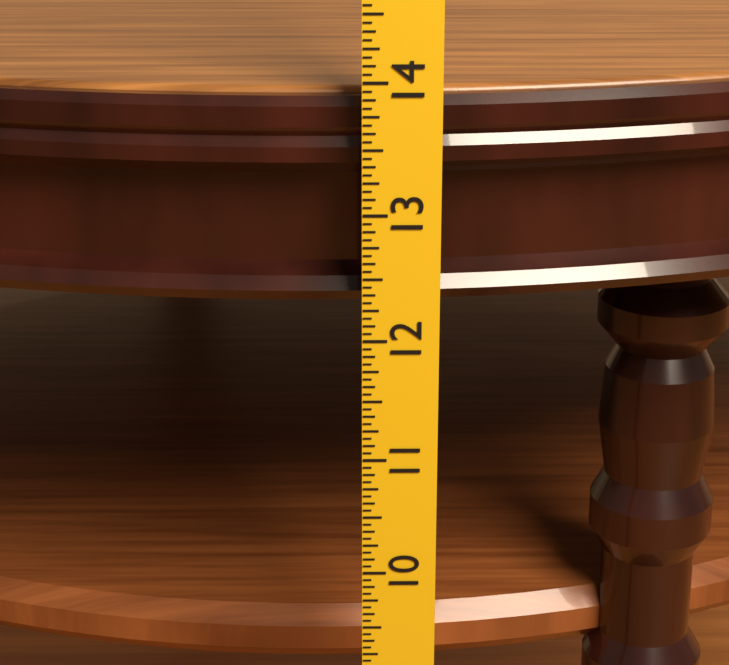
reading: 13.8750 in
